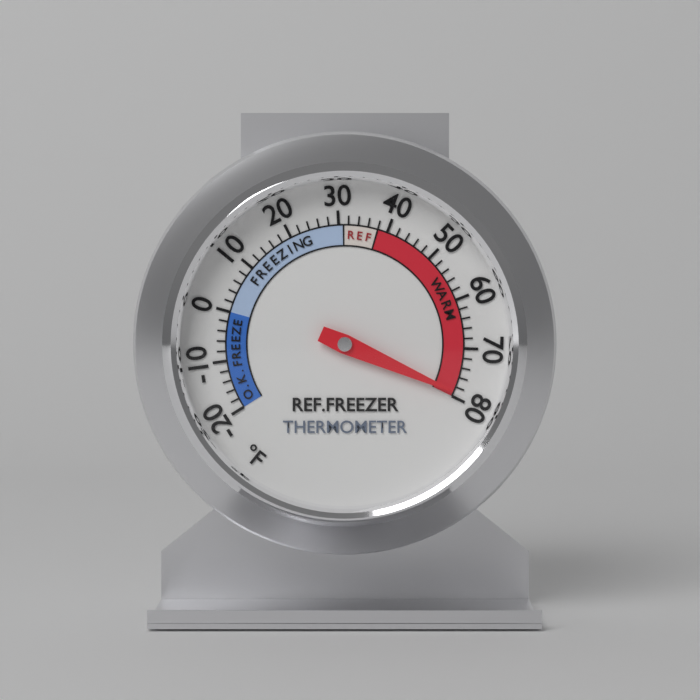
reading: 79 °F
